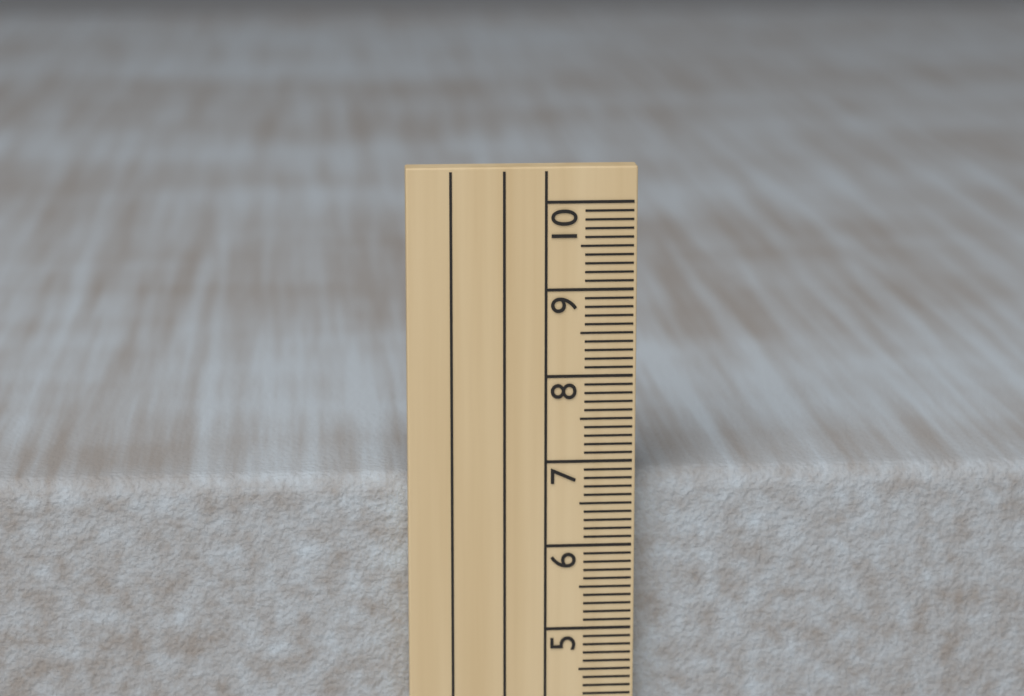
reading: 6.8 cm
